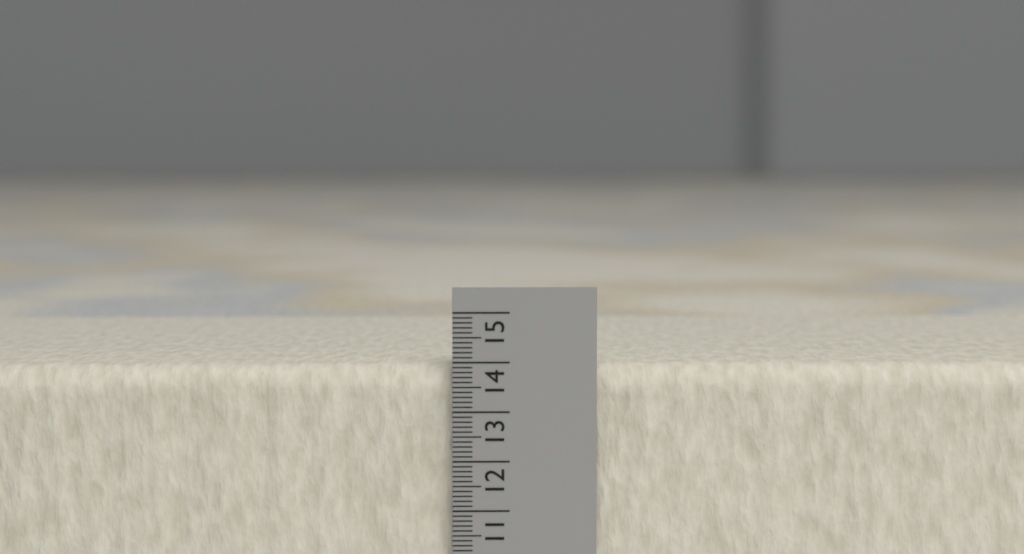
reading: 13.9 (no unit)
